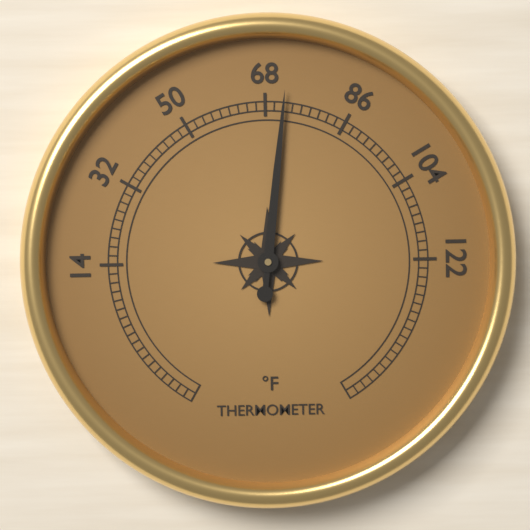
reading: 72 °F
